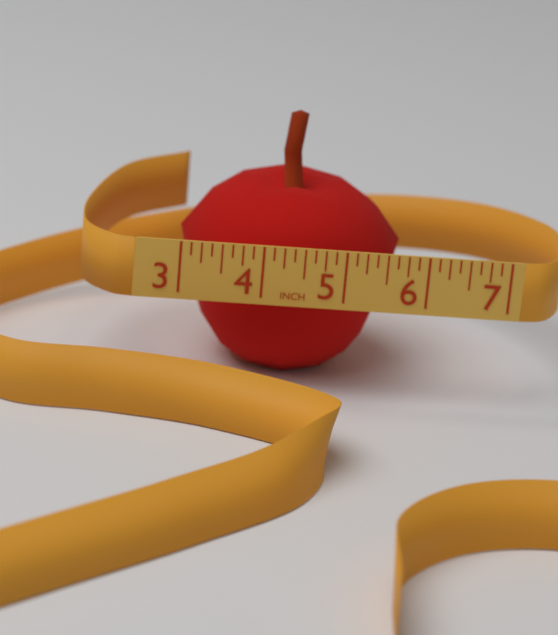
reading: 5.750 in
